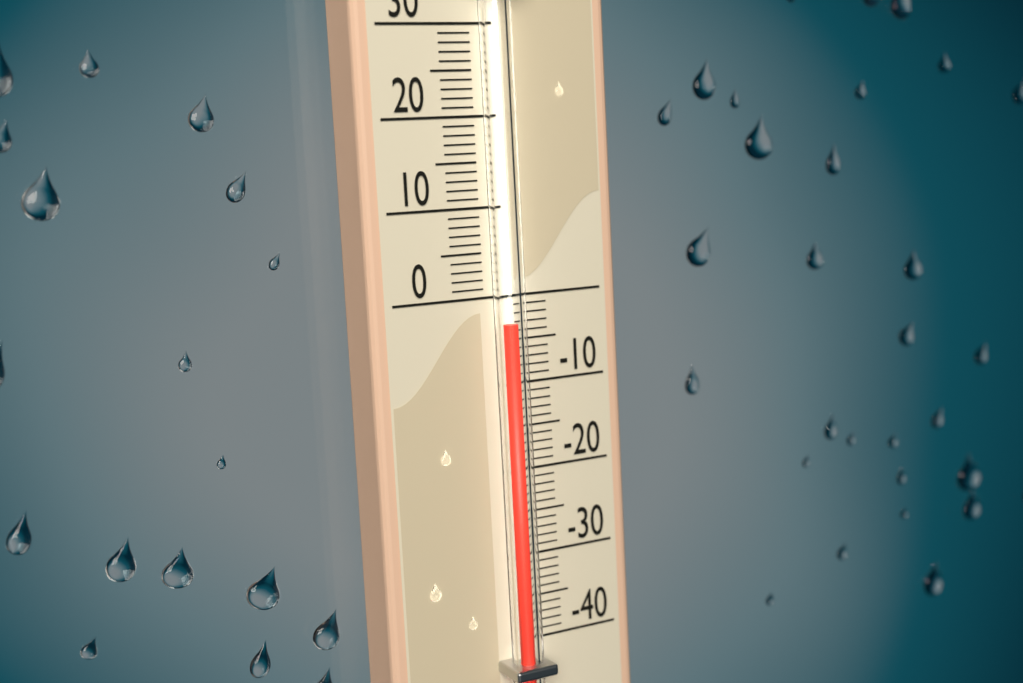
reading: -3 (no unit)
